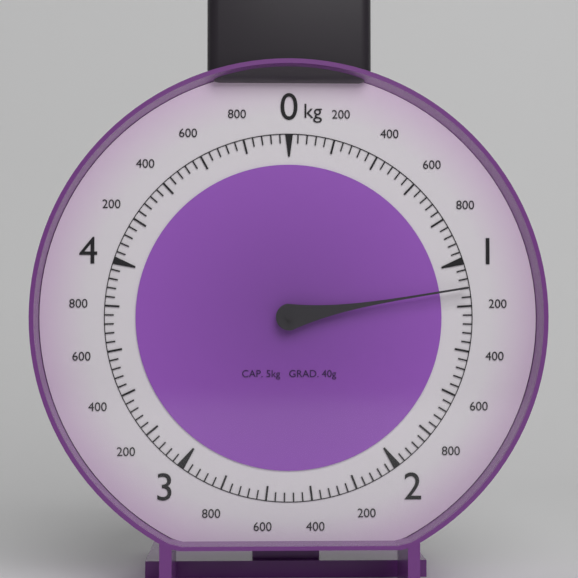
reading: 1.12 kg
